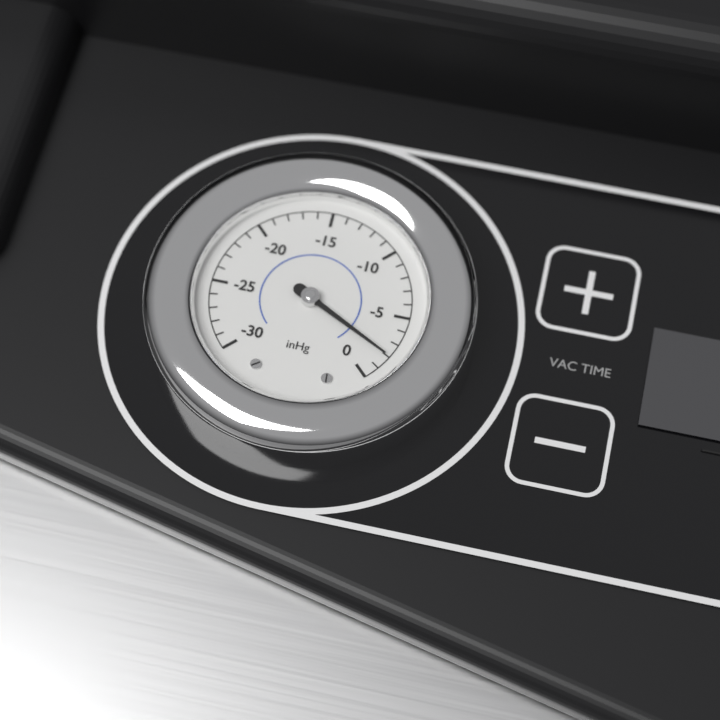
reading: -2 inHg
